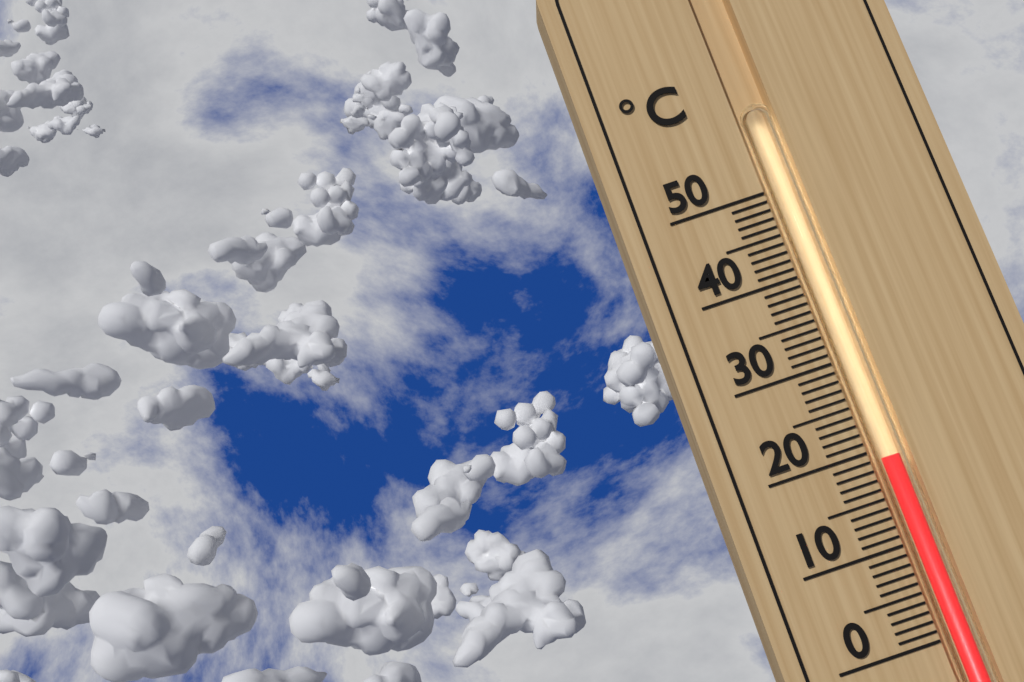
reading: 19 °C
